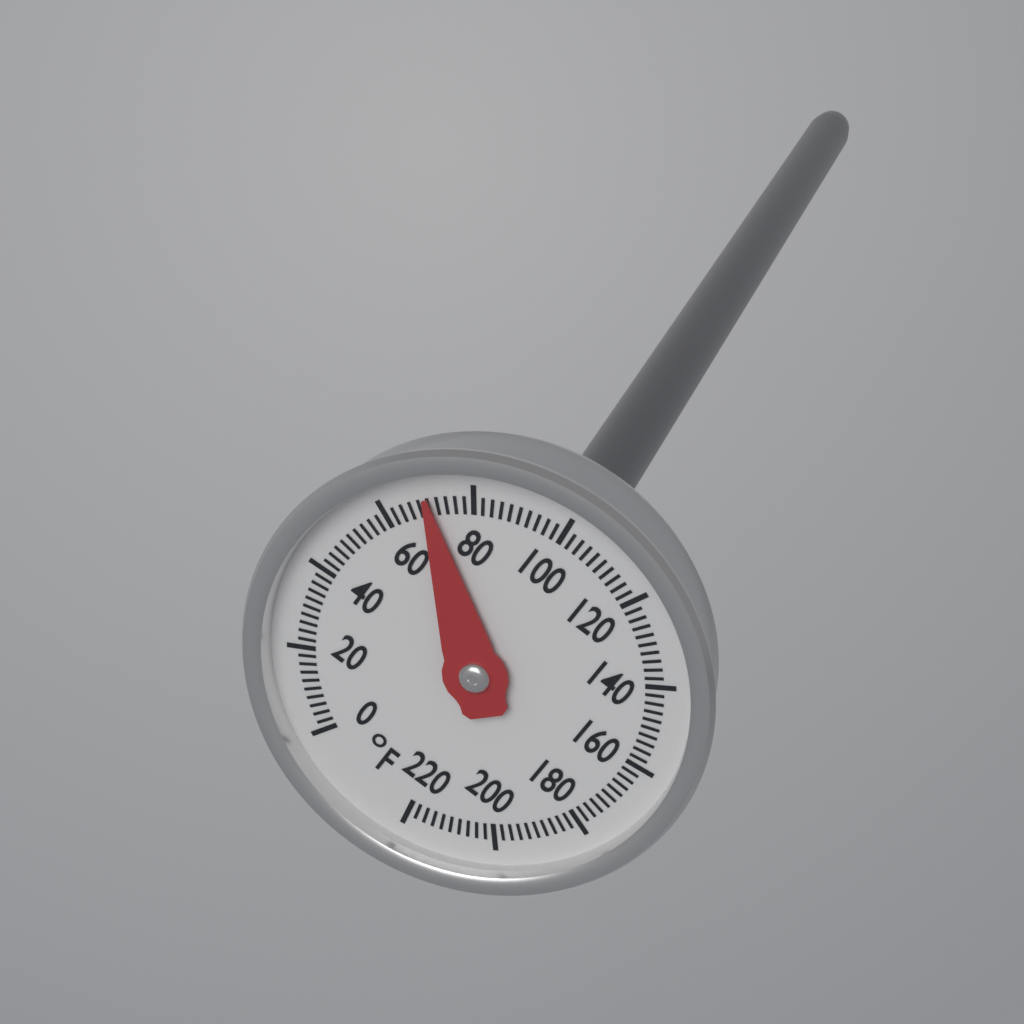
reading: 70 °F
